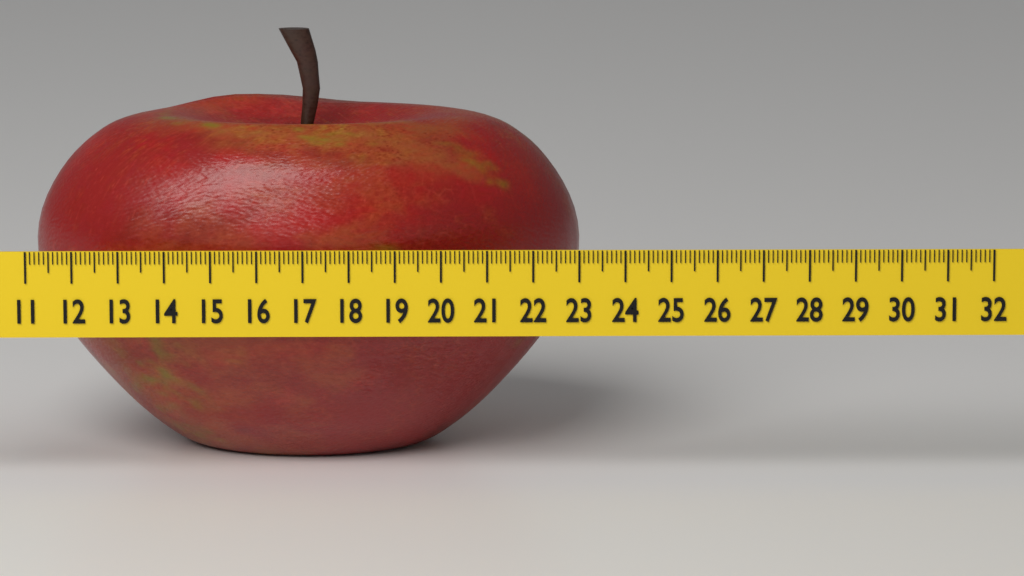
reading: 23.1 (no unit)
